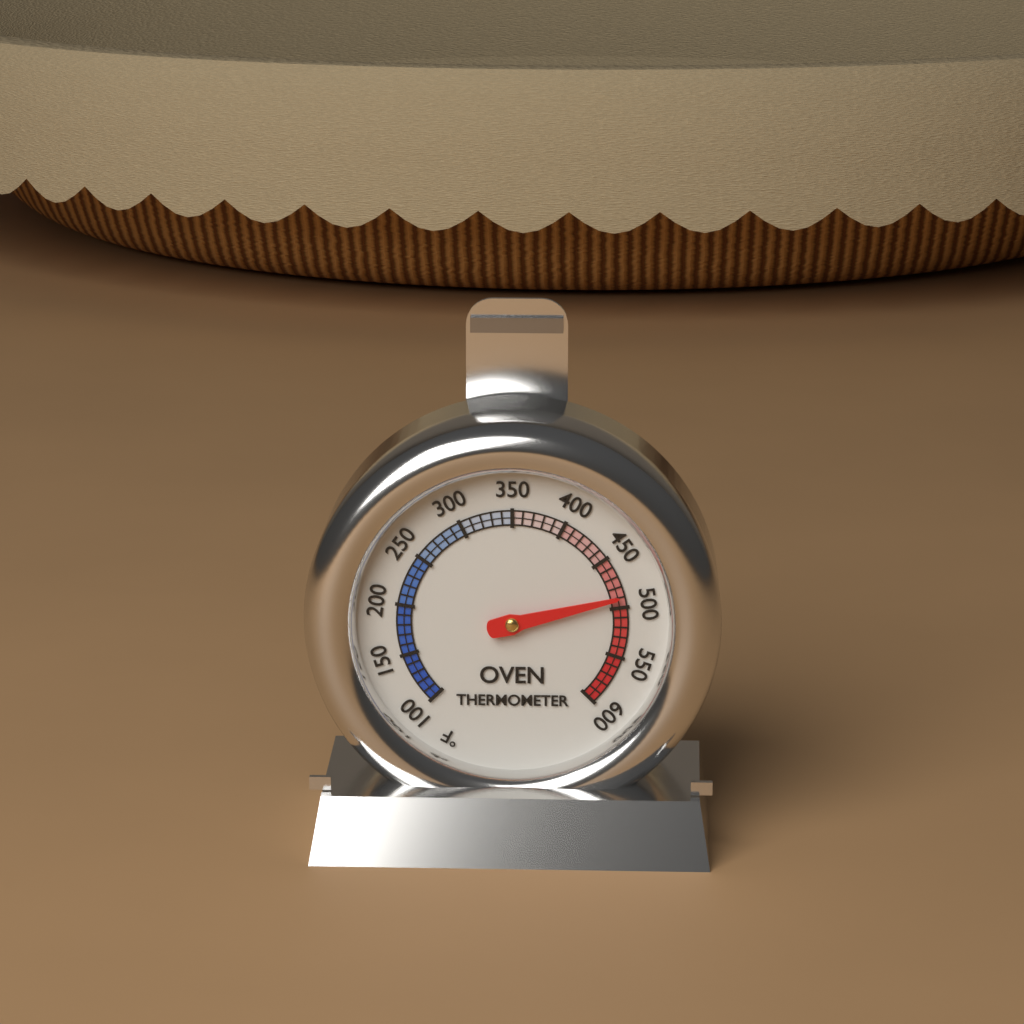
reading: 490 °F
